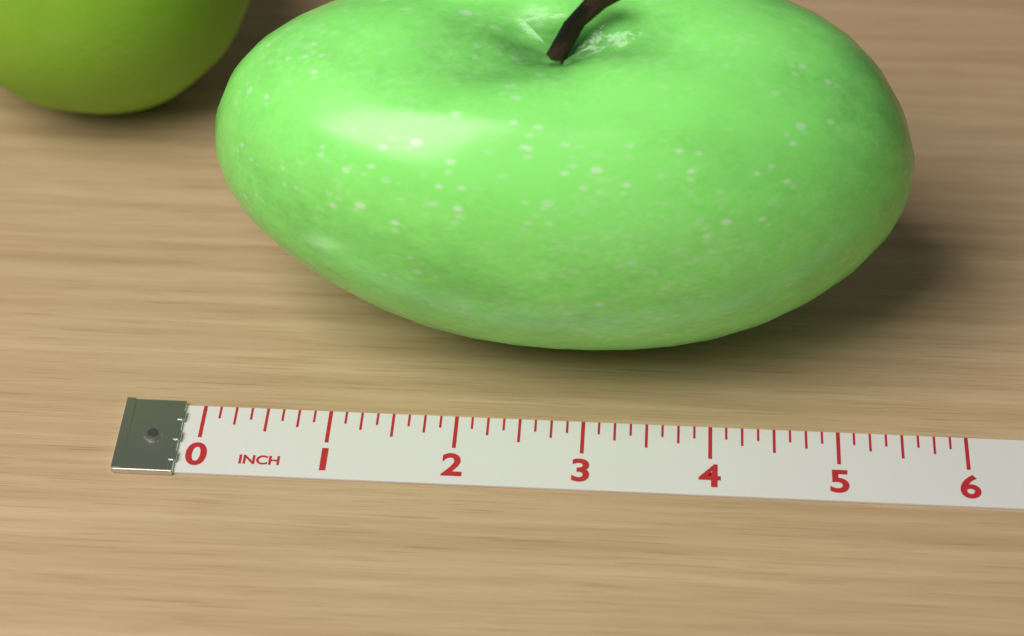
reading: 5.500 inch
